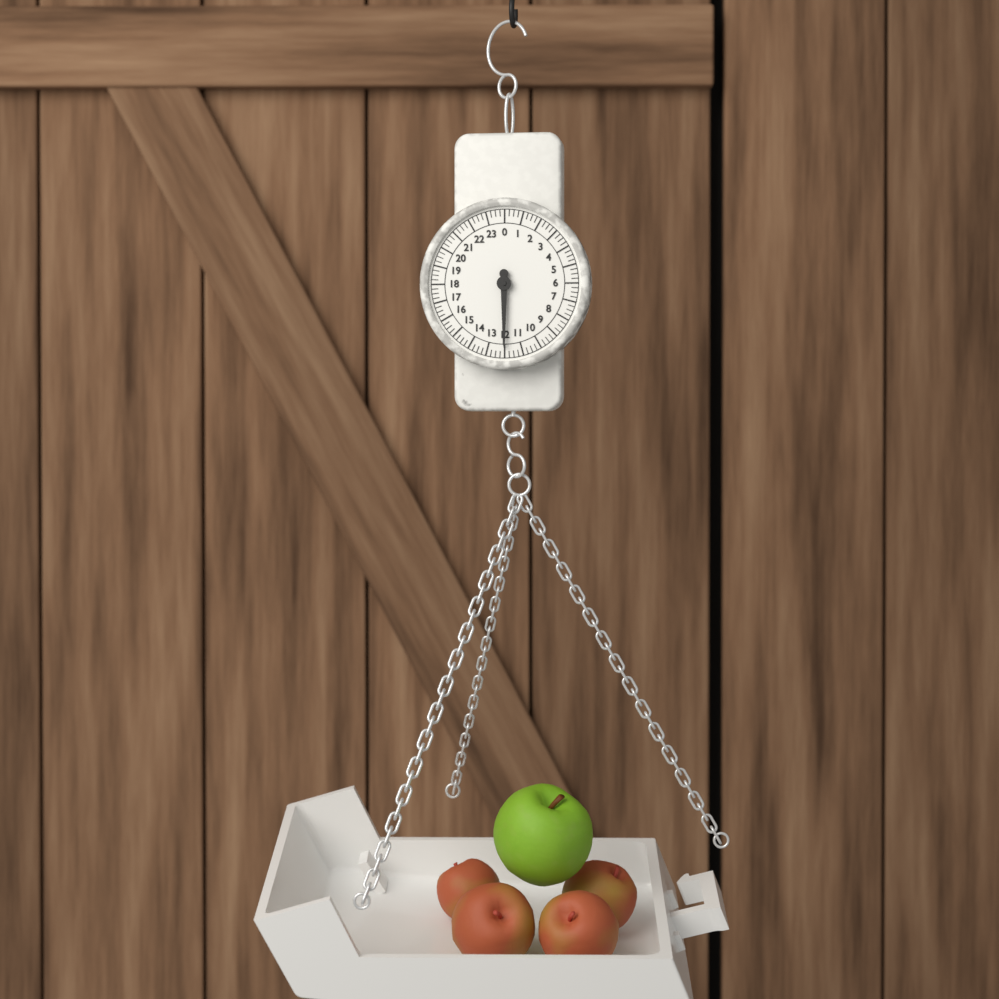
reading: 12.00 (no unit)
